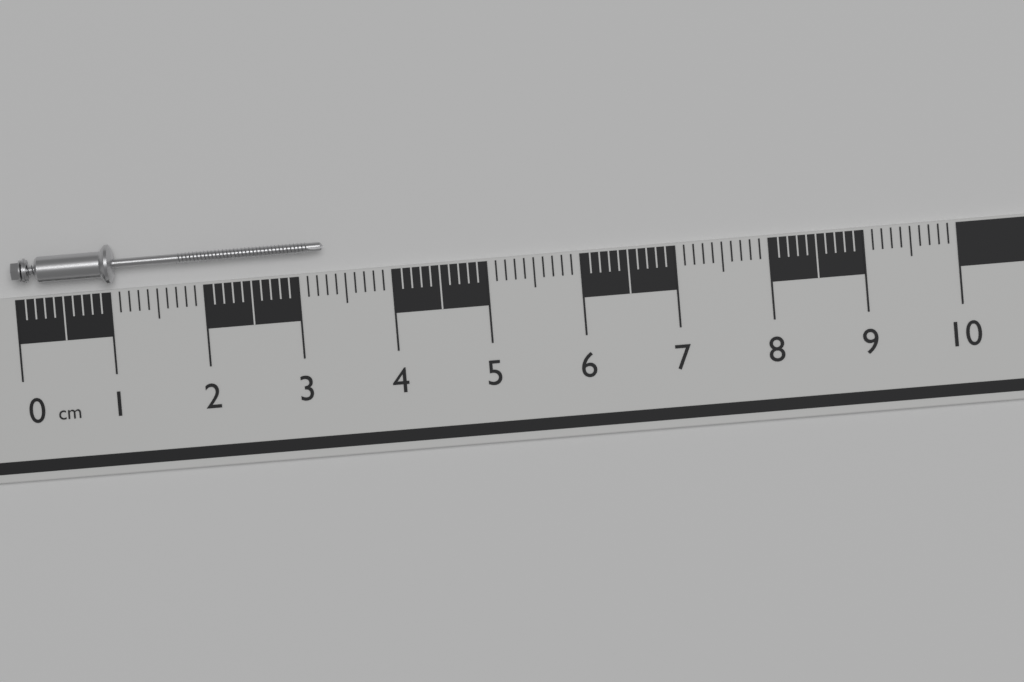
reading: 3.3 cm
